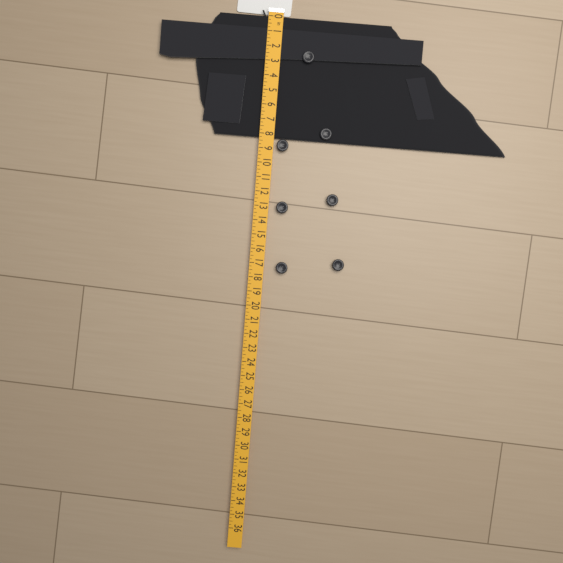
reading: 8.25 in
